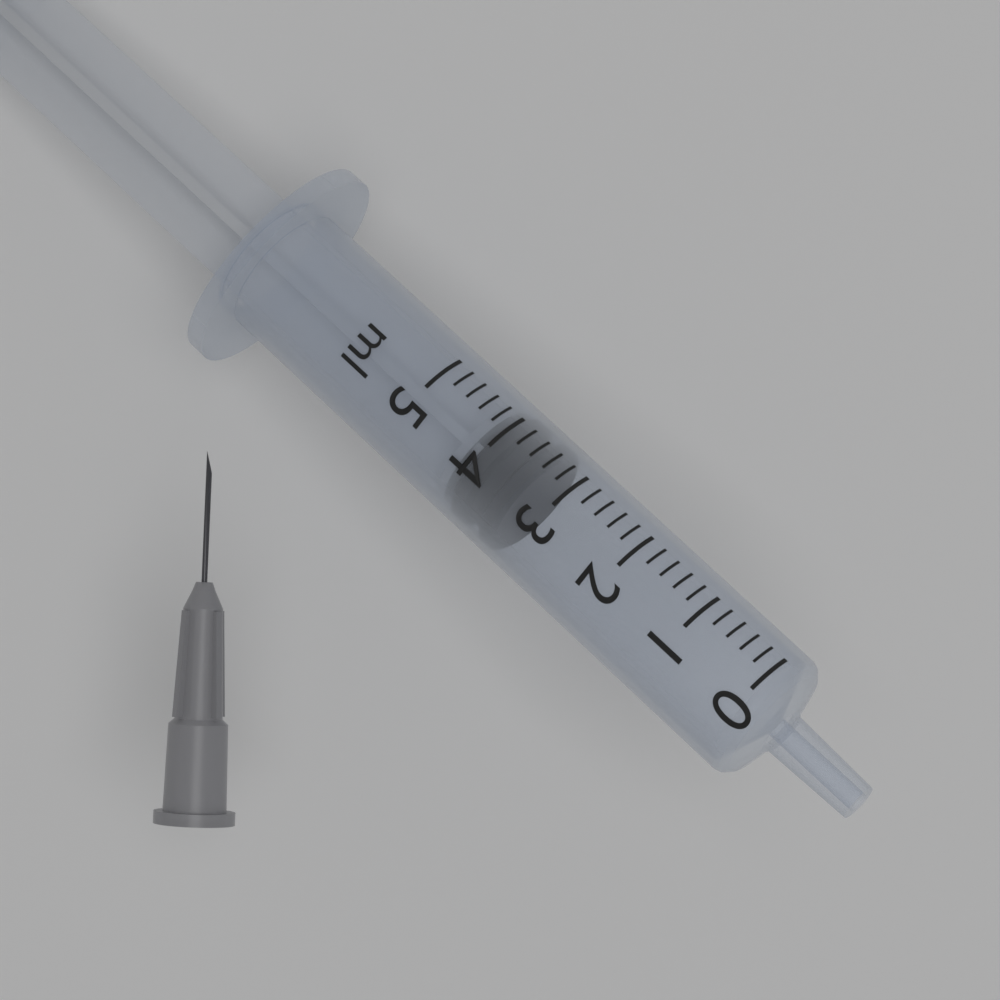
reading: 3.4 ml
